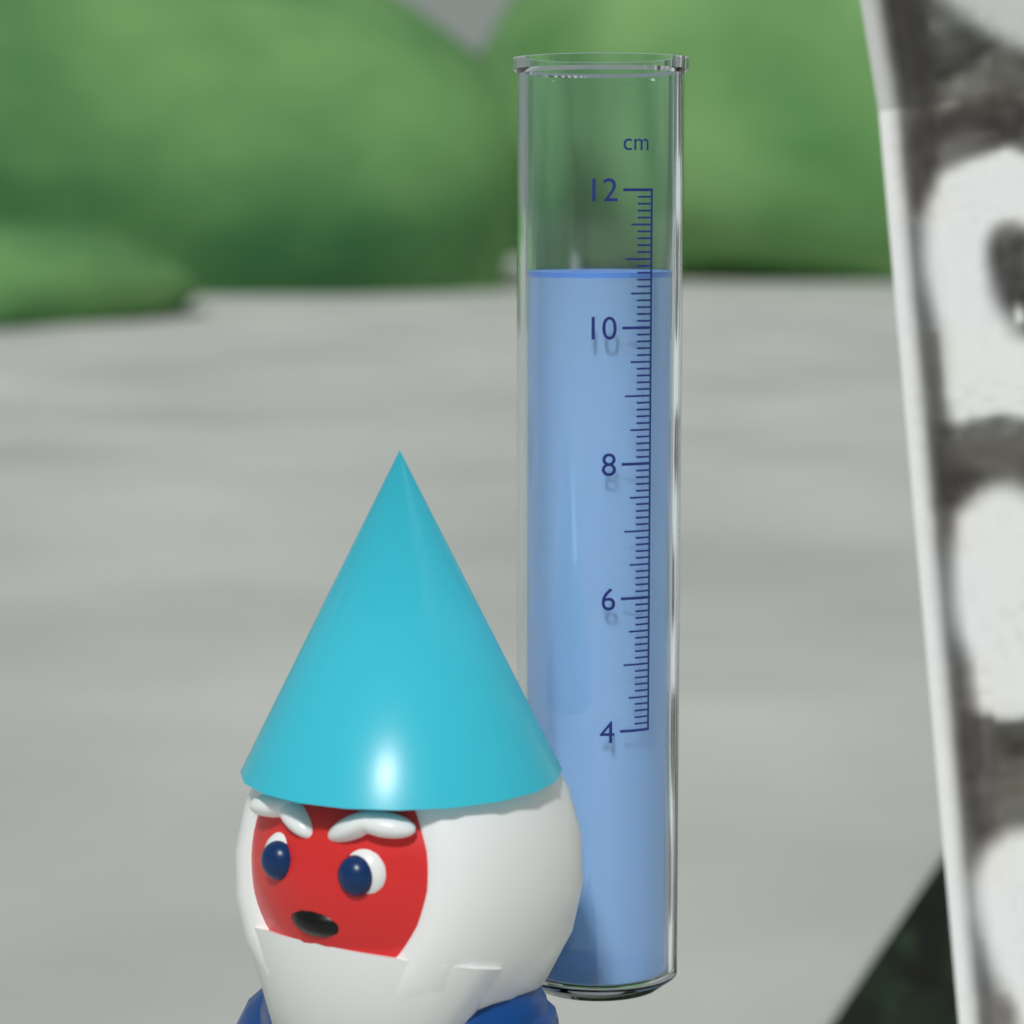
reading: 10.8 cm
